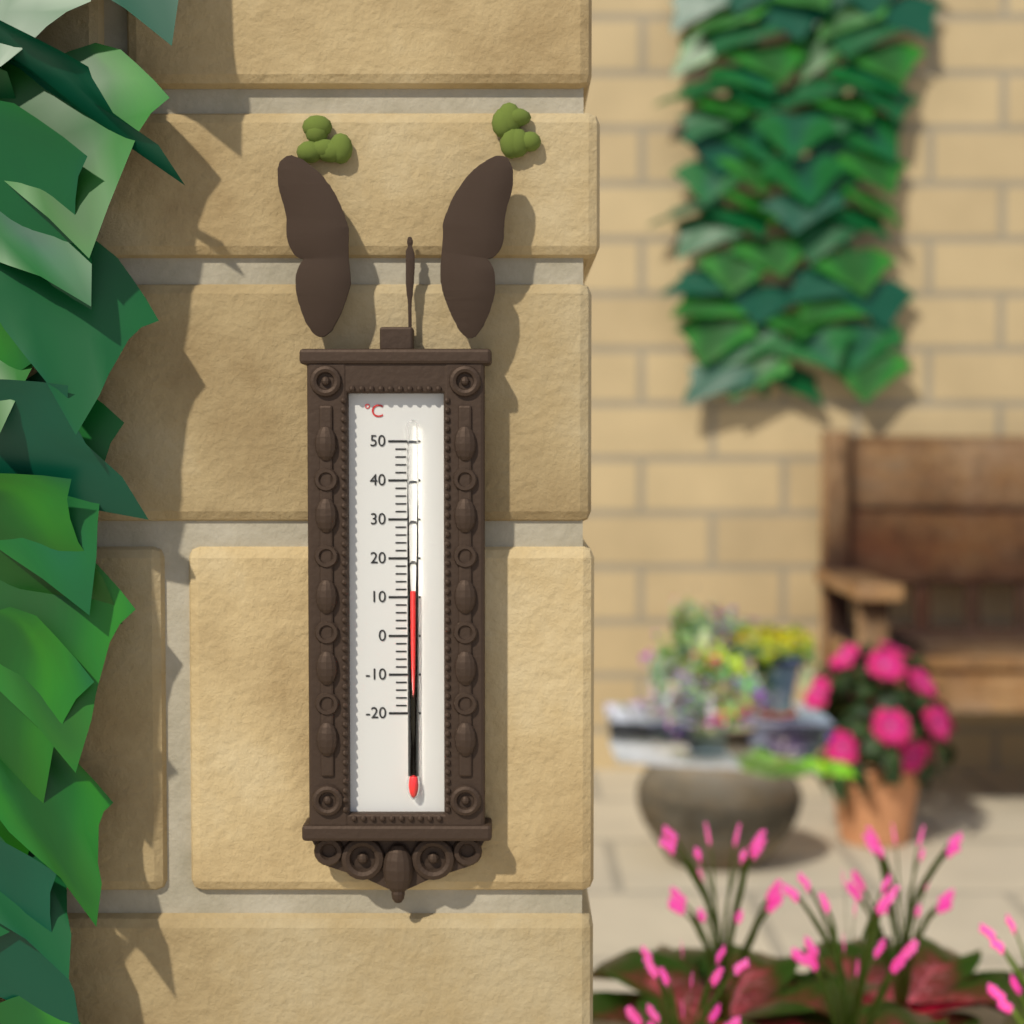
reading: 12 °C
